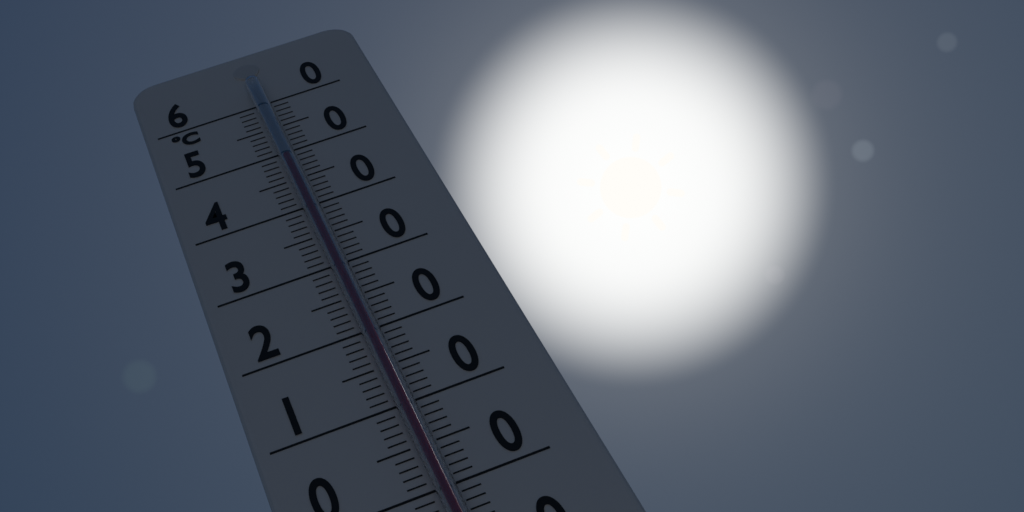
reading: 48 °C
